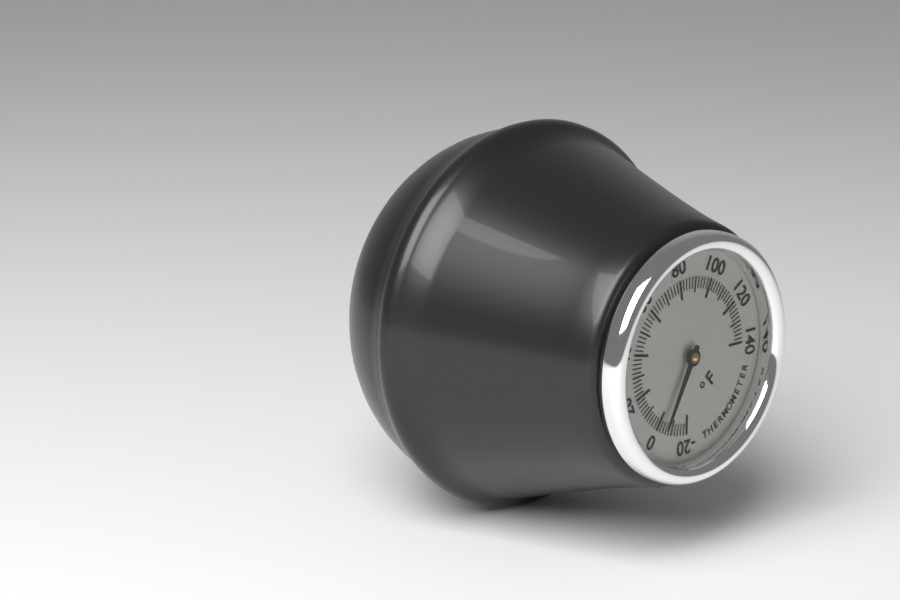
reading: -4 °F
